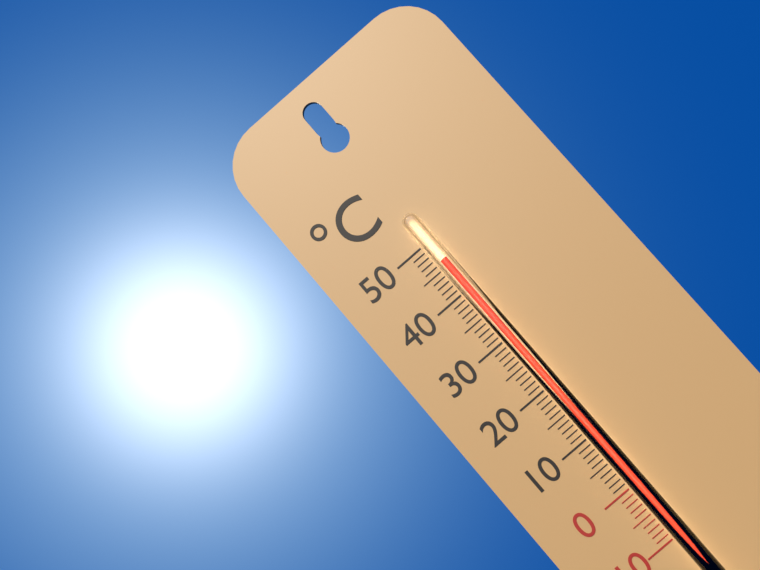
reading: 46 °C
